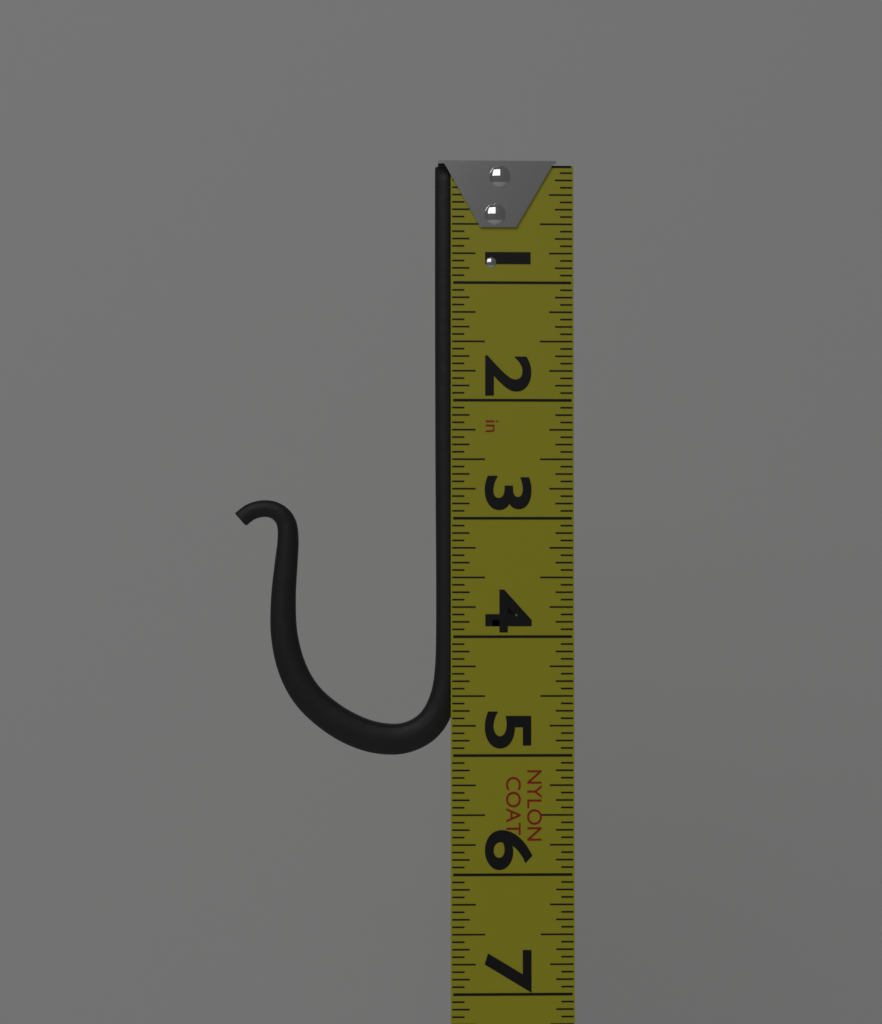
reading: 5.0000 in
